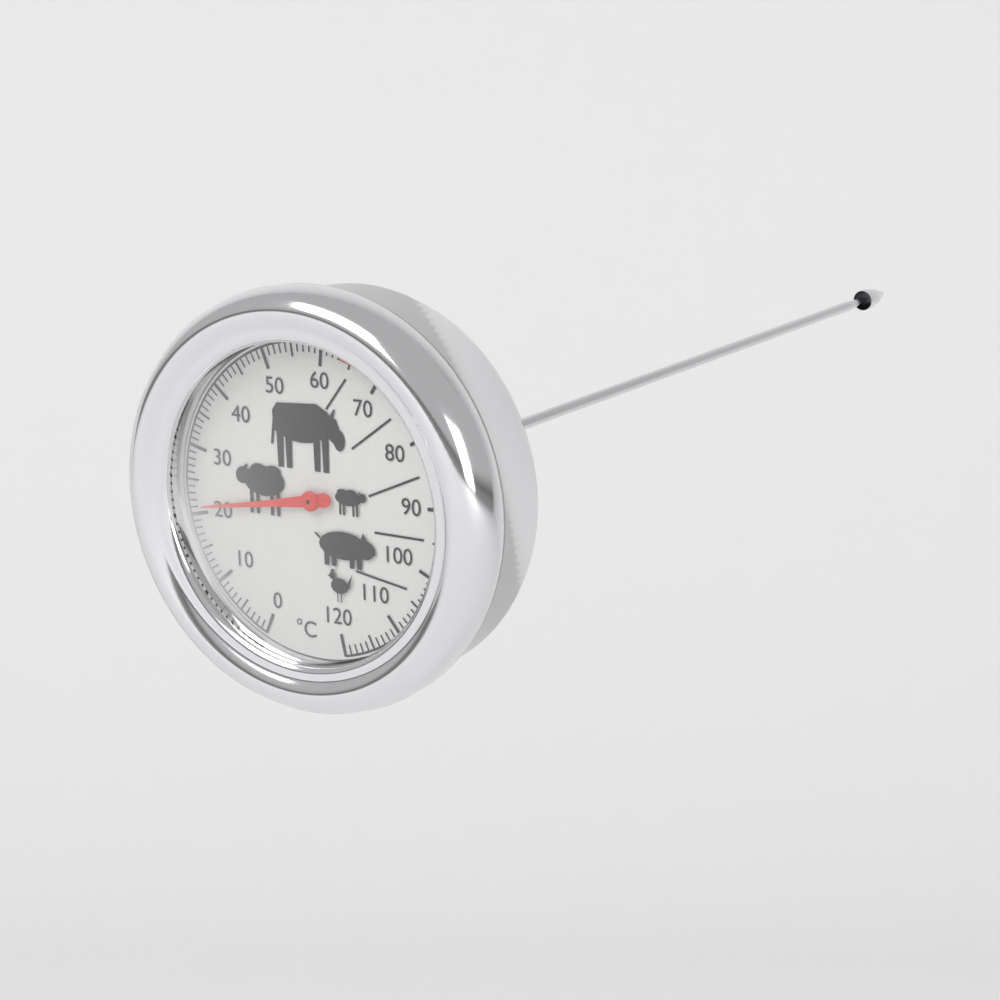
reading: 21 °C
